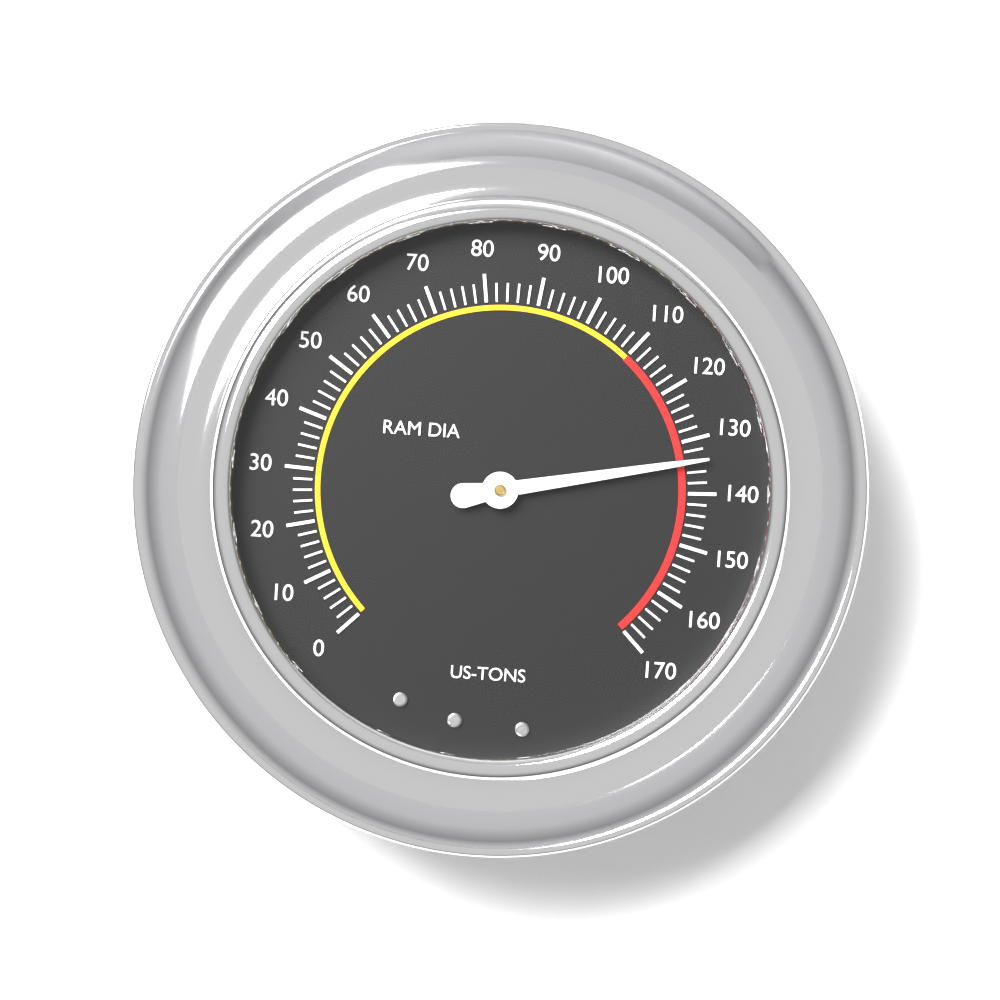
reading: 134 US-TONS
